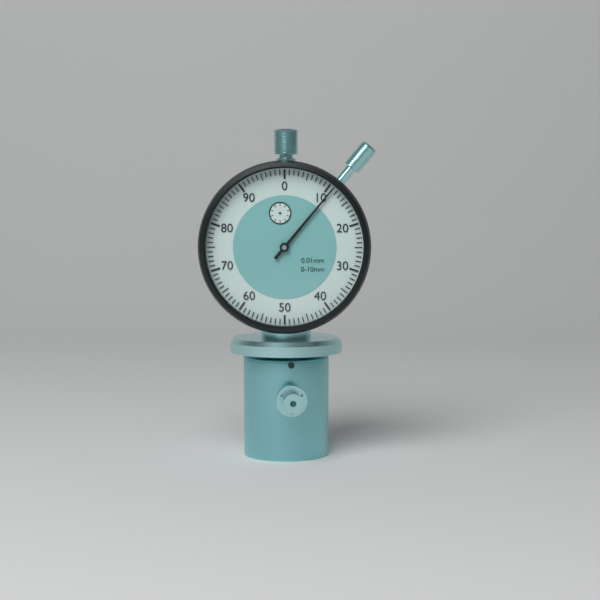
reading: 0.11 mm
